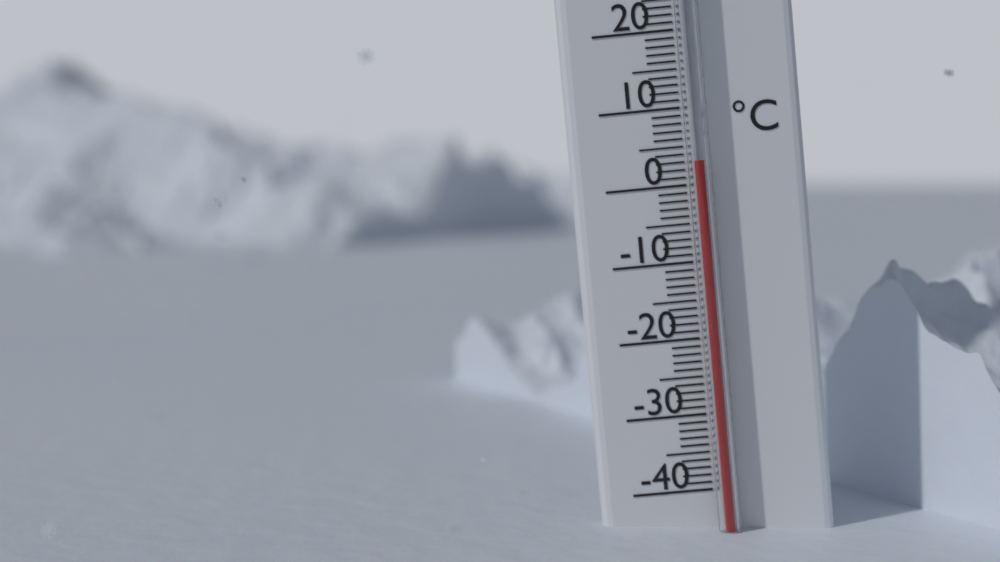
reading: 3 °C
